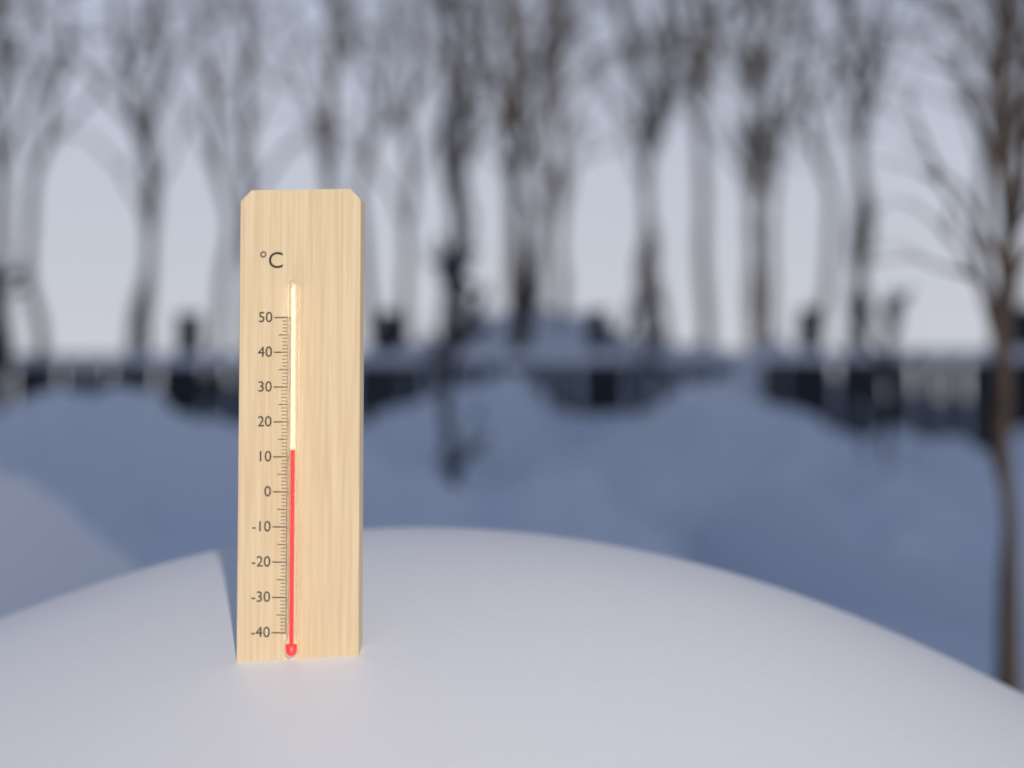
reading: 12 °C
